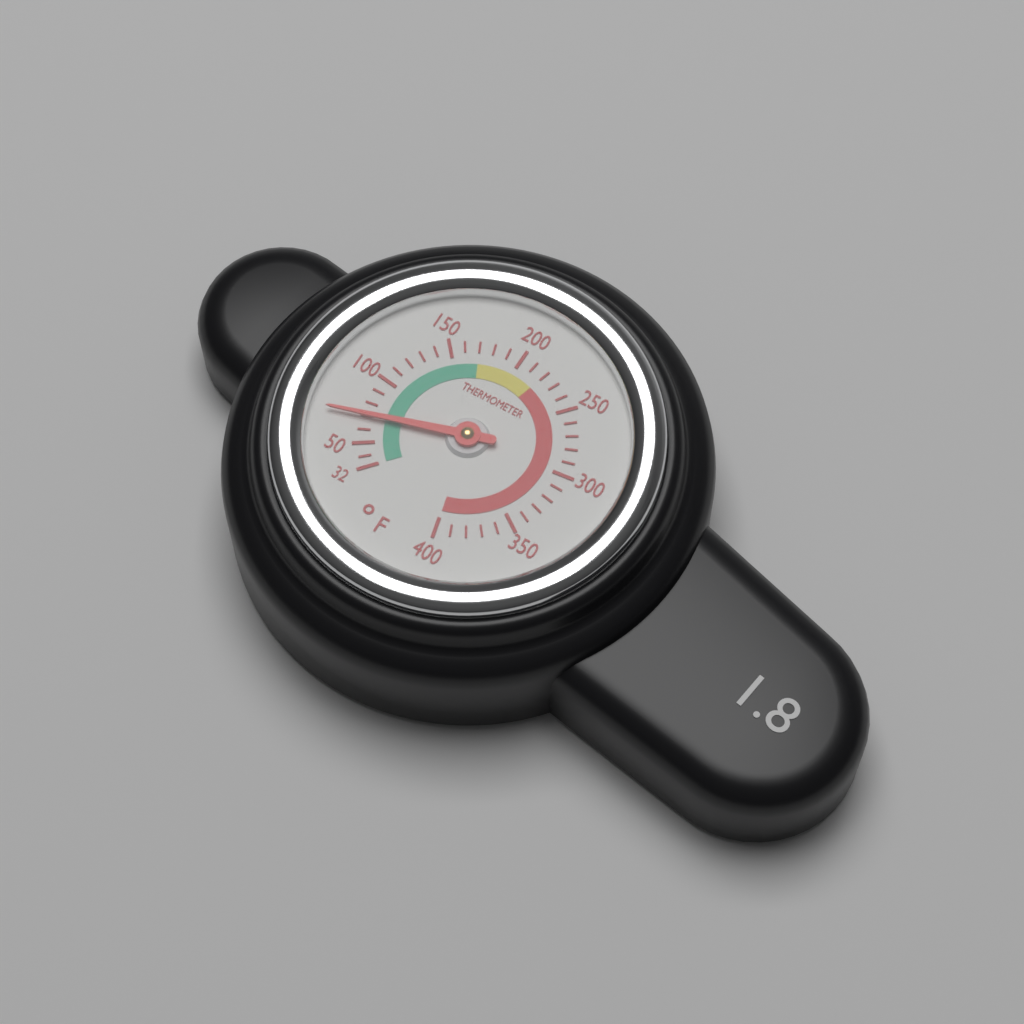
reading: 70 °F
